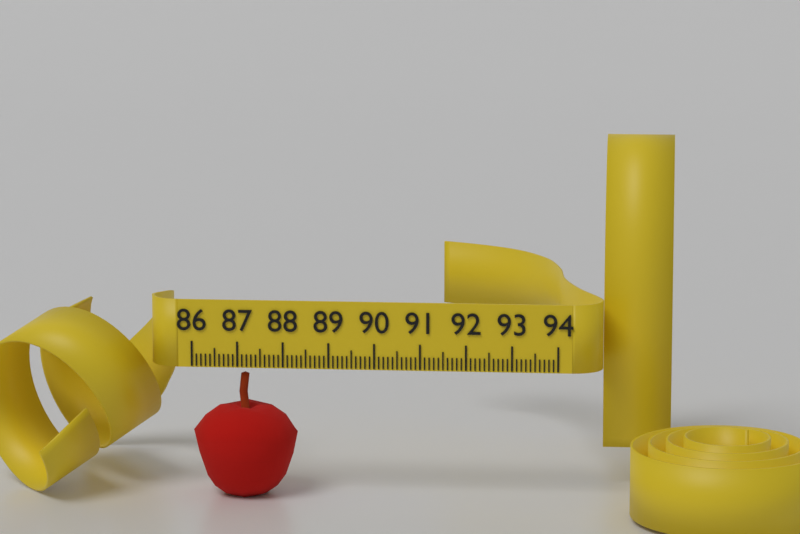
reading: 88.3 (no unit)
